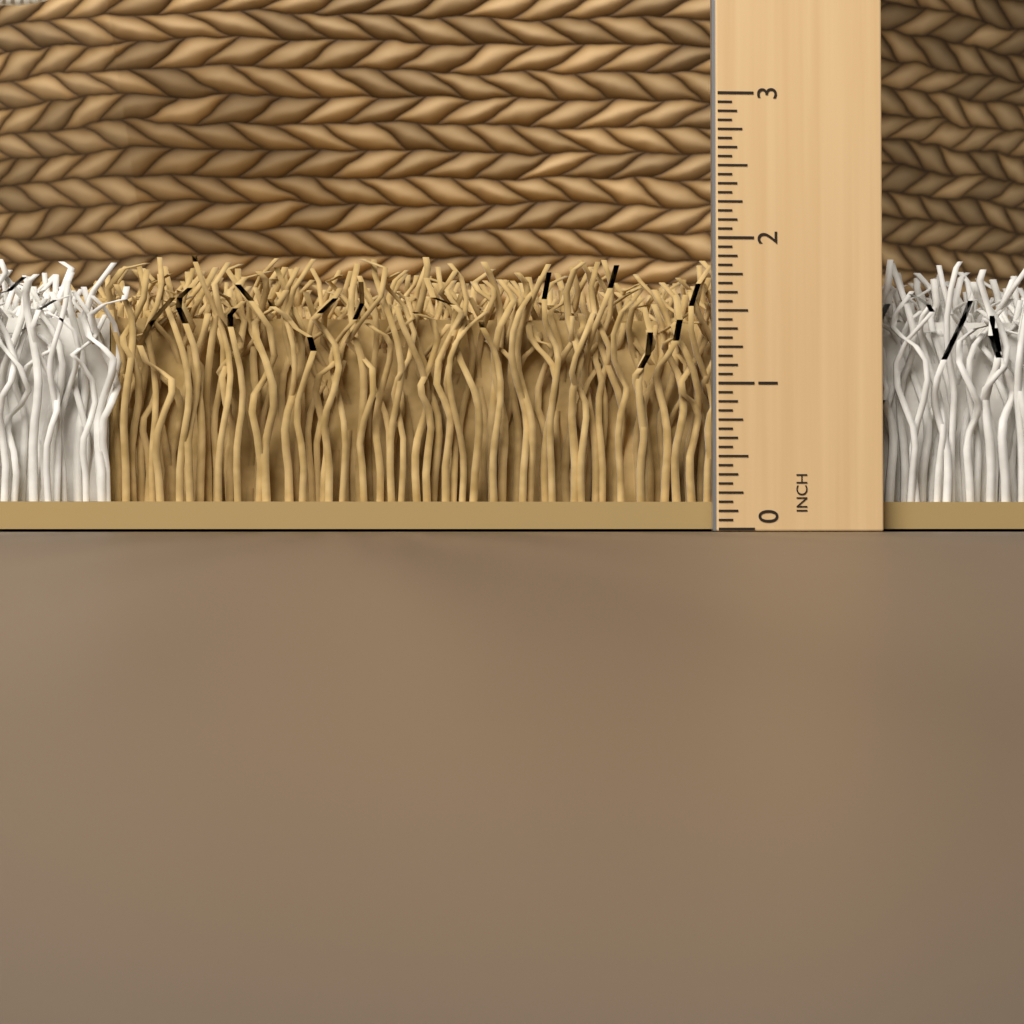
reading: 1.8750 in
